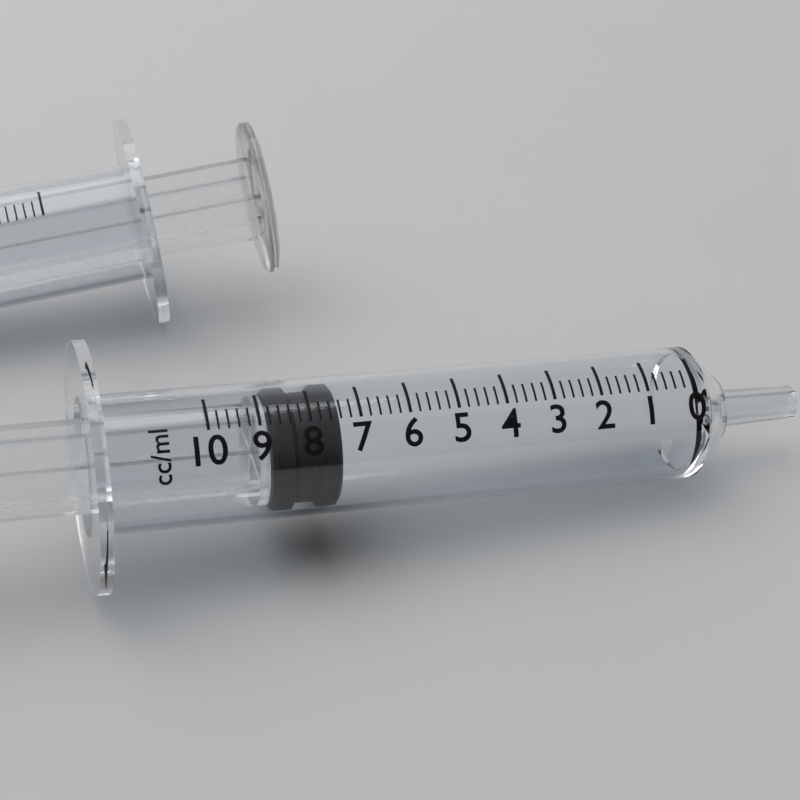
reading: 7.4 ml
